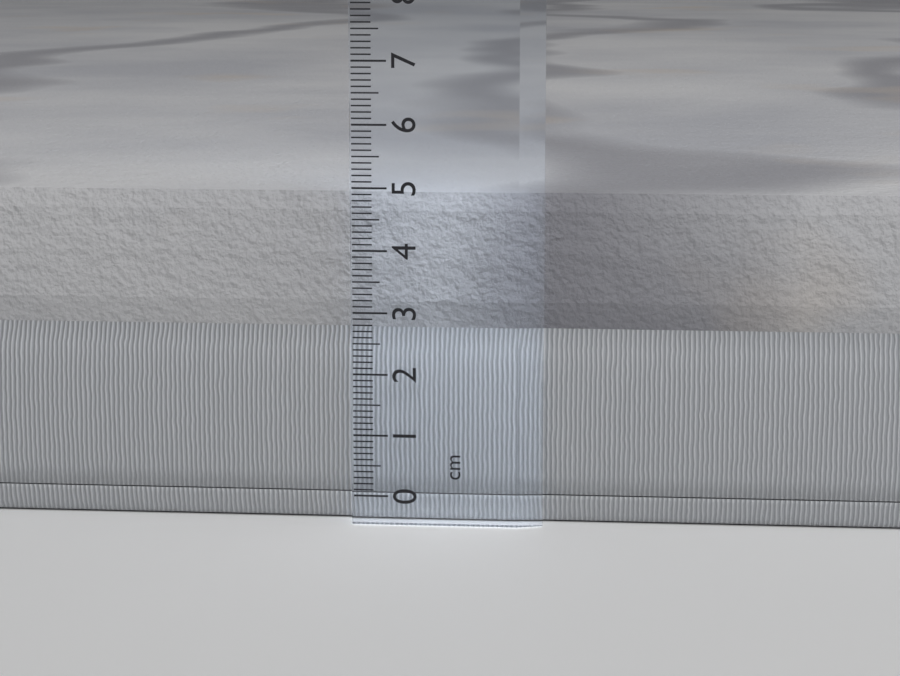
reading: 4.9 cm
